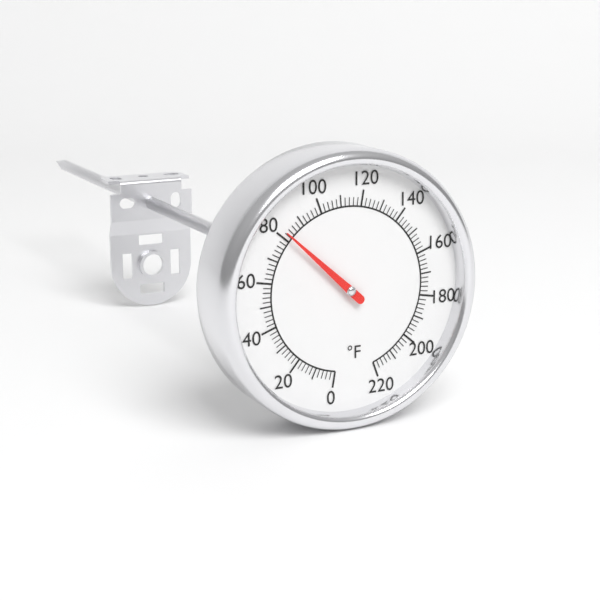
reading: 82 °F
